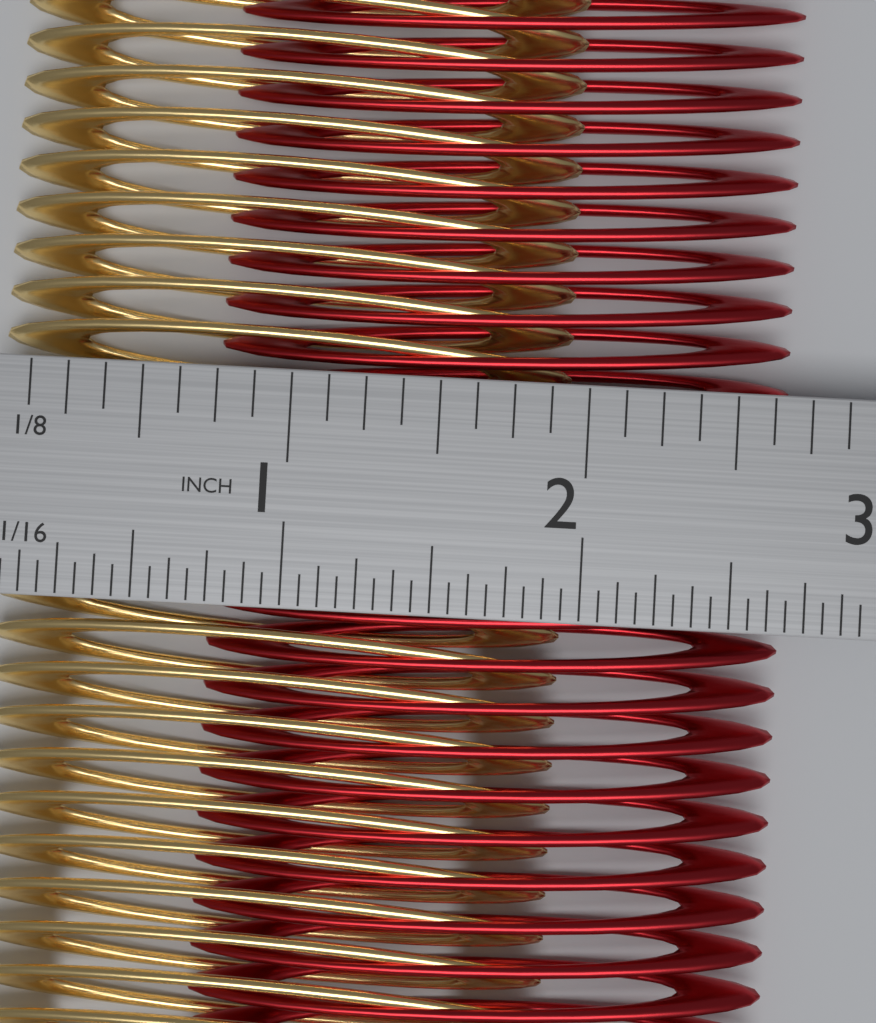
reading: 2.6875 in
